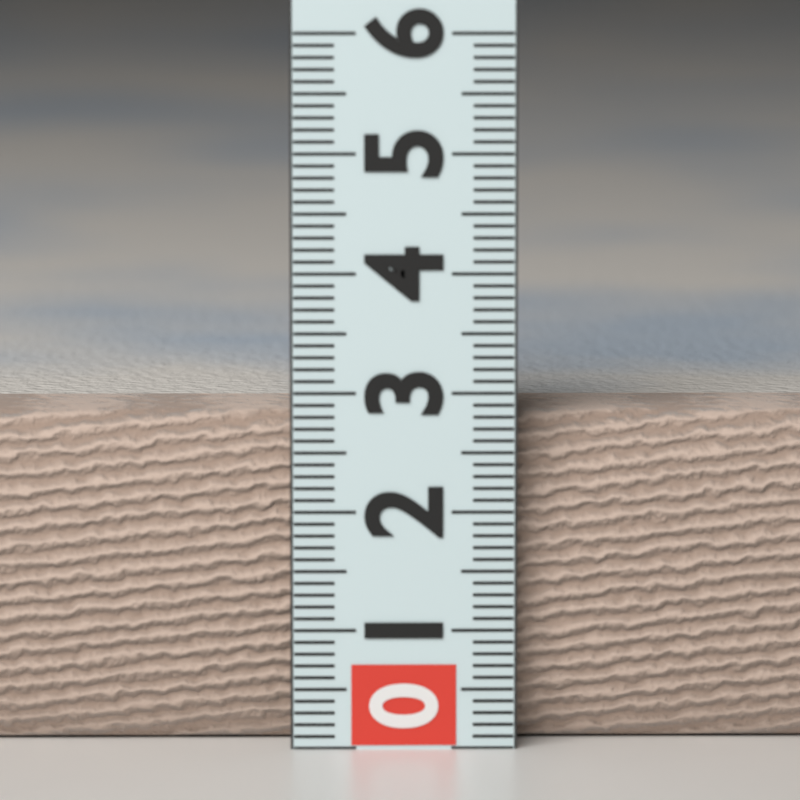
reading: 2.8 (no unit)
